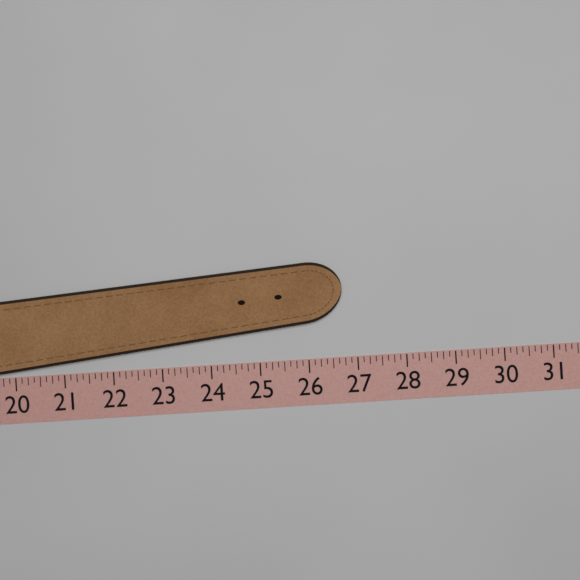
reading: 26.750 (no unit)
